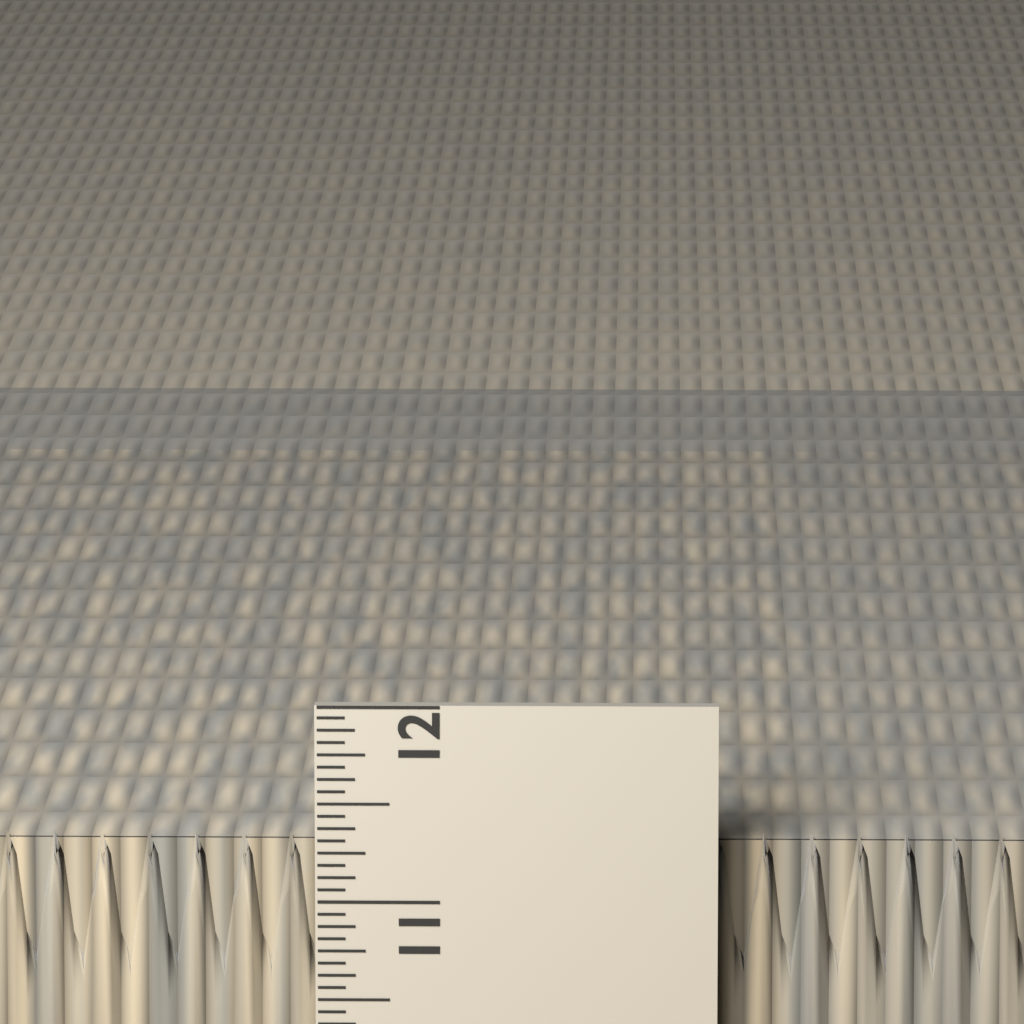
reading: 11.3125 in
